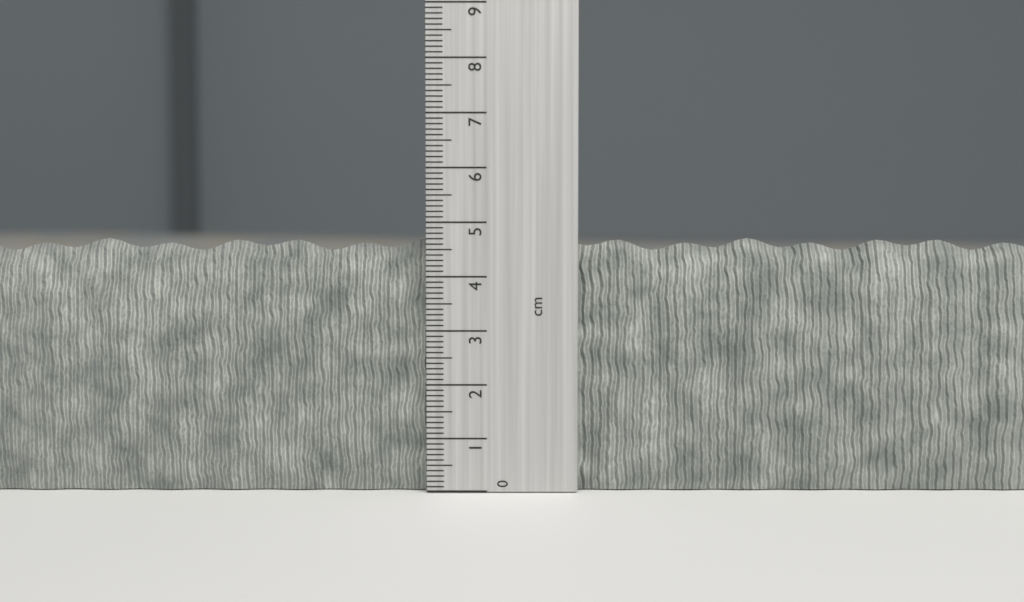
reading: 4.7 cm
